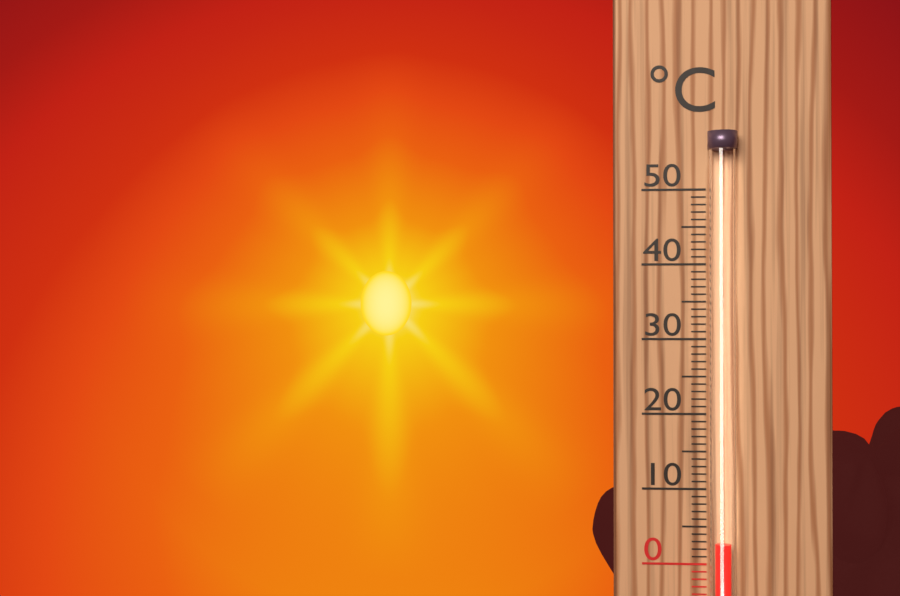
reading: 3 °C
